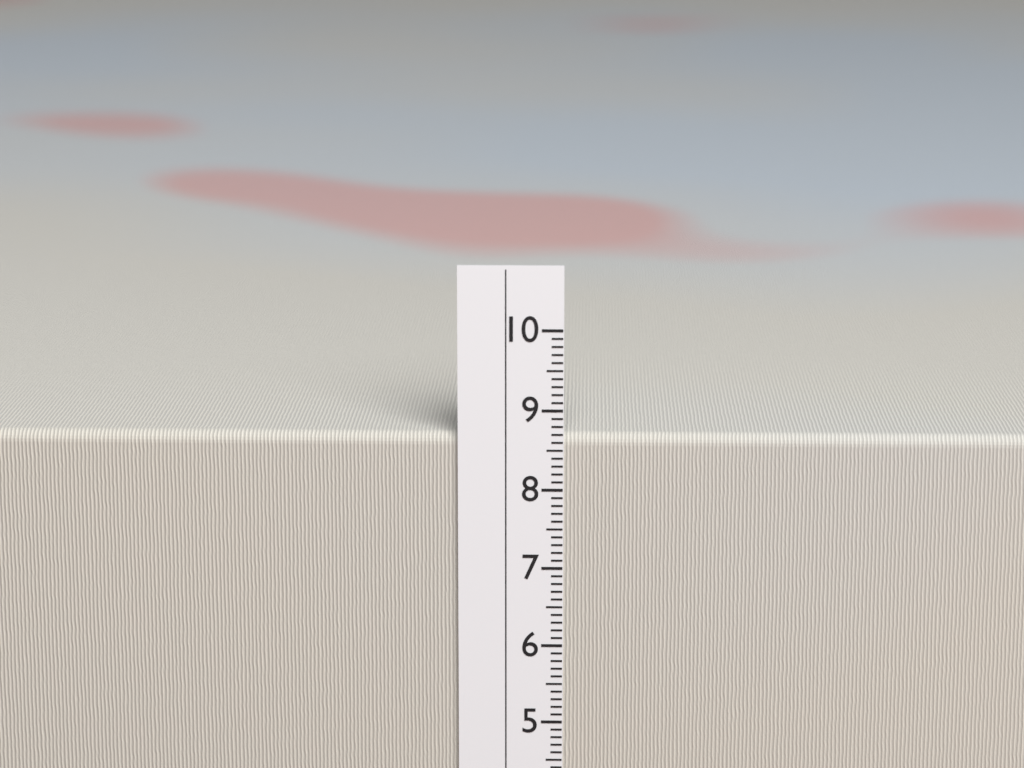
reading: 8.7 cm
